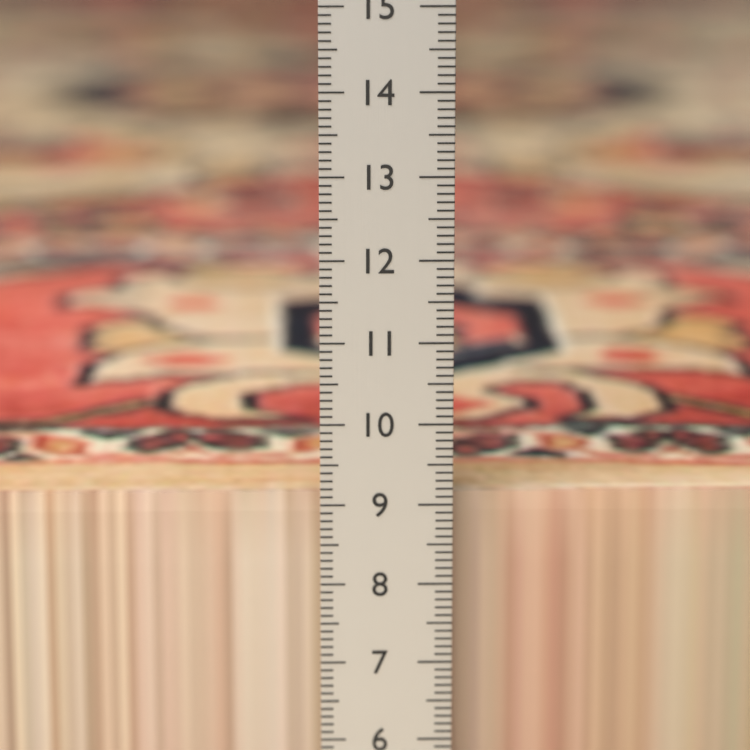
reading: 9.0 cm
